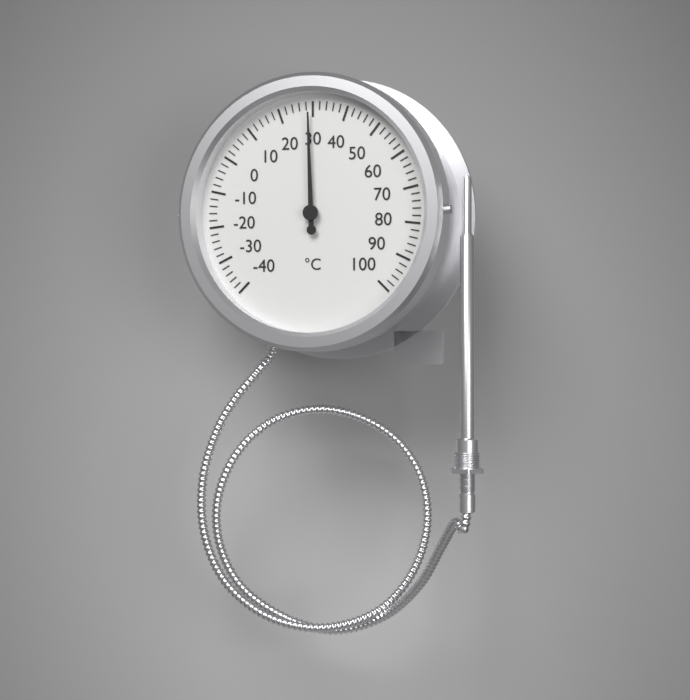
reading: 29 °C
